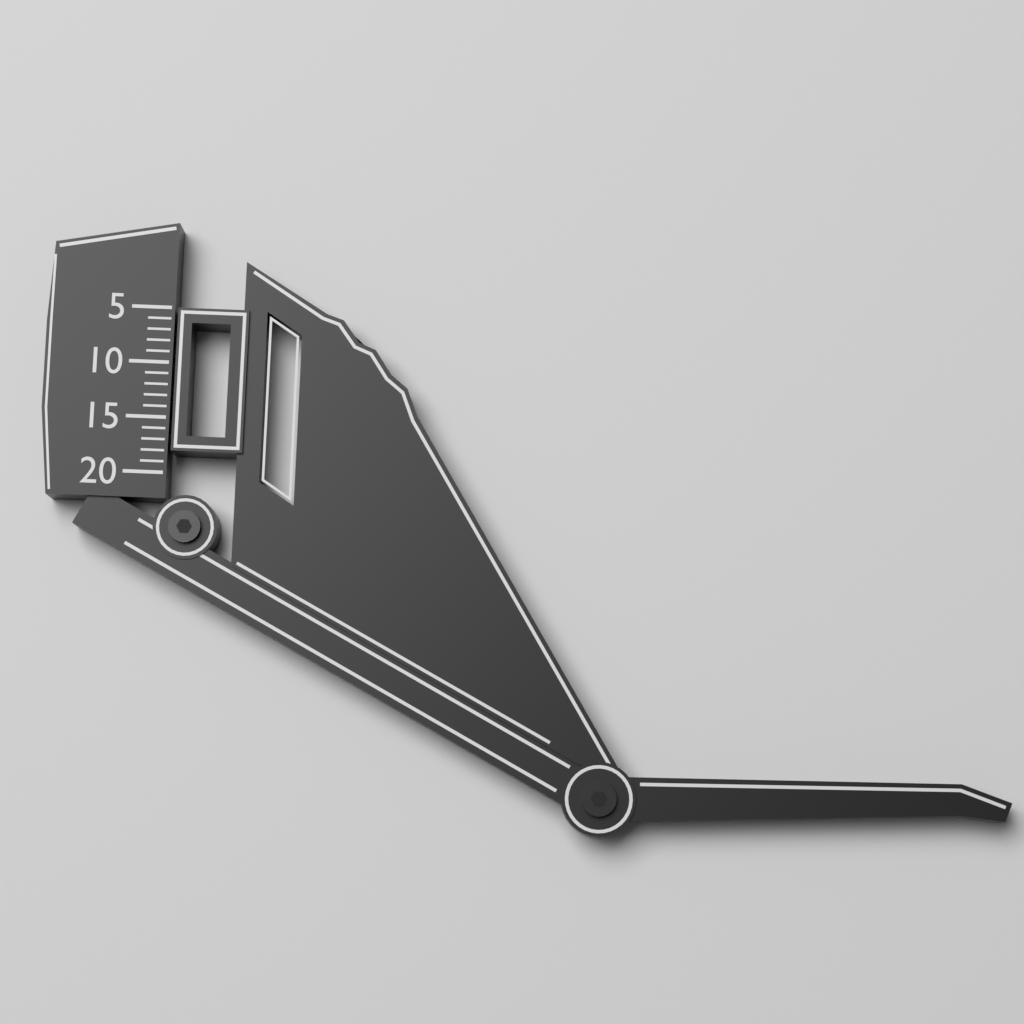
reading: 18 (no unit)
